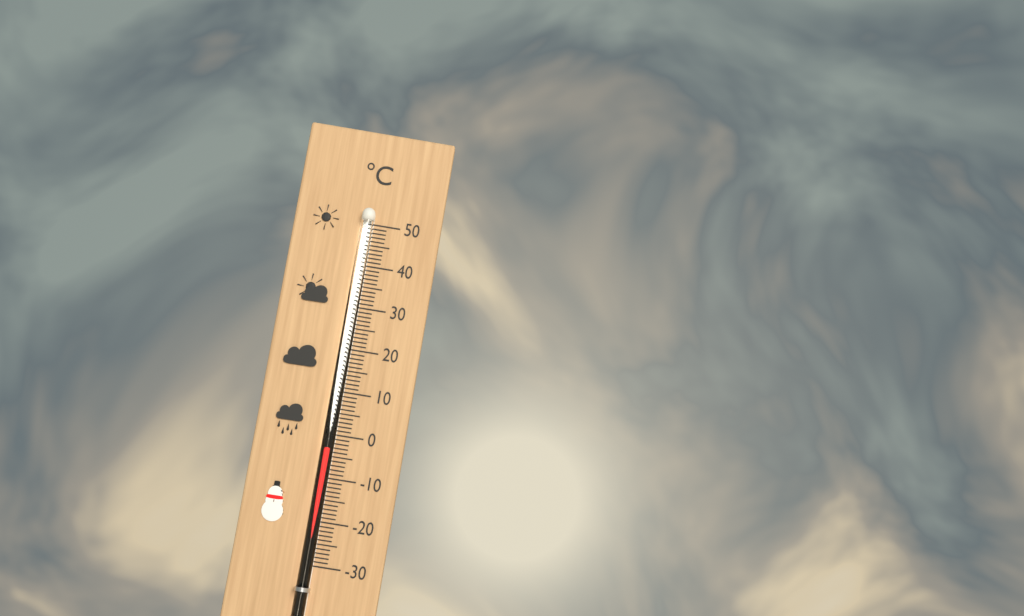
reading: -3 °C
